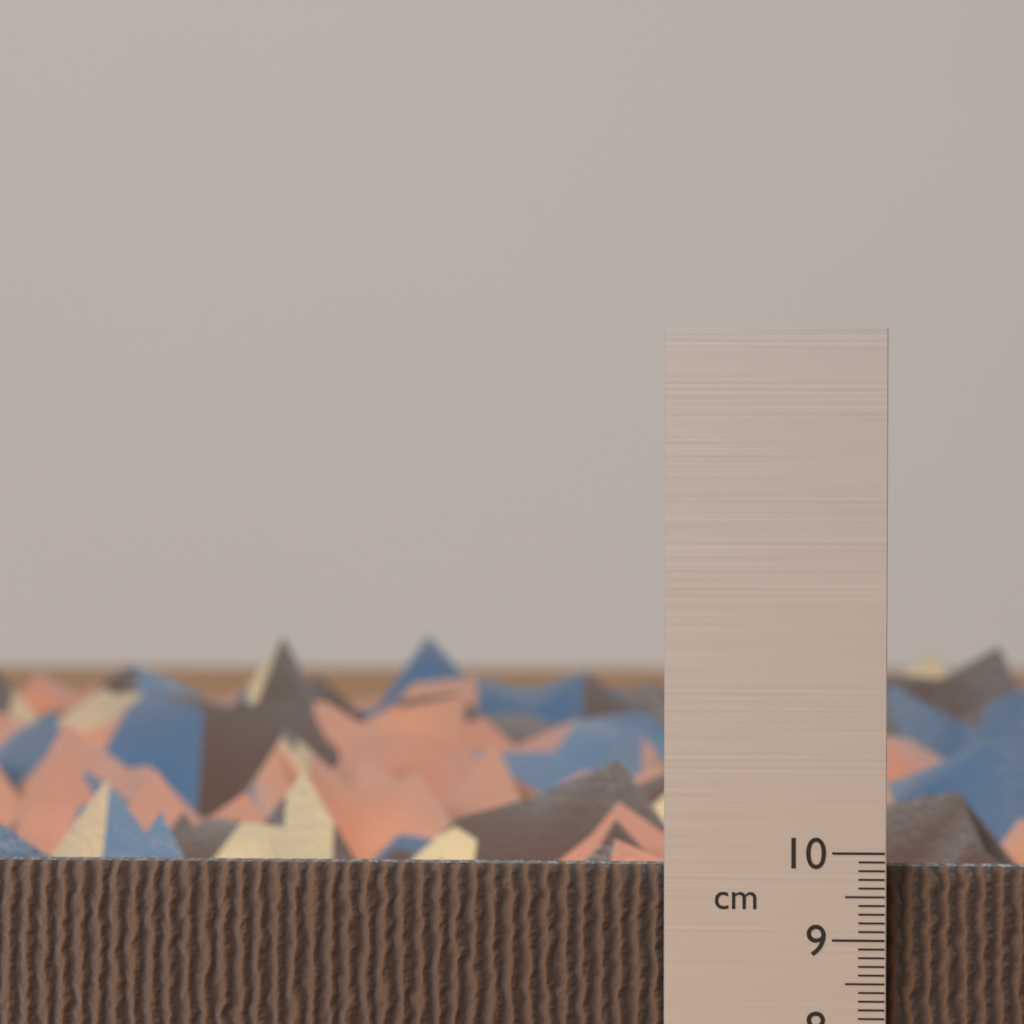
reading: 9.8 cm
